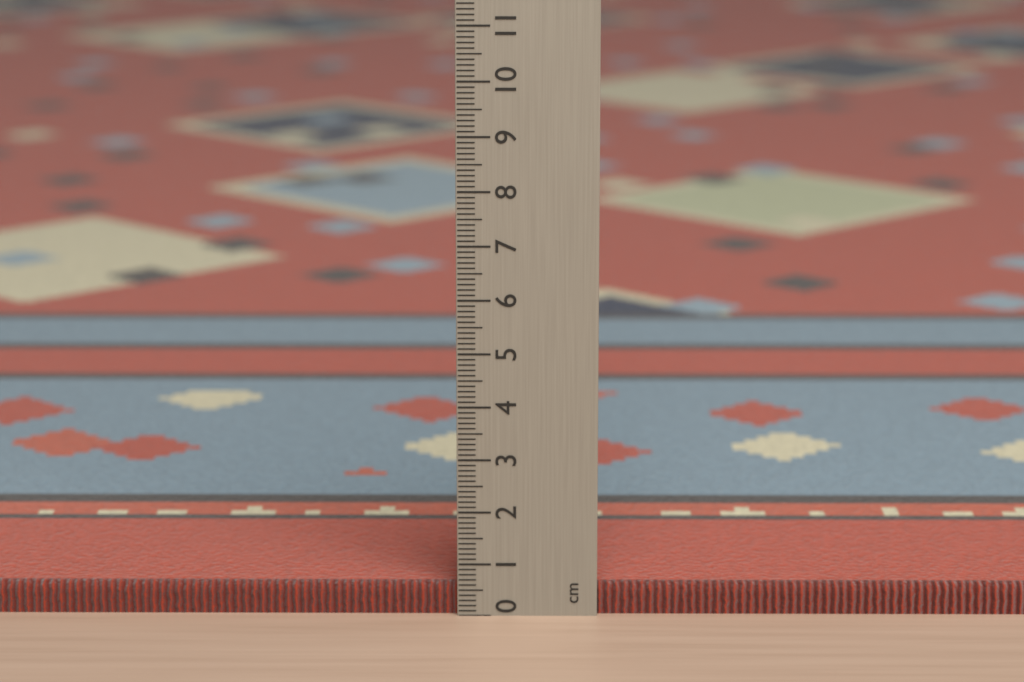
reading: 0.6 cm
